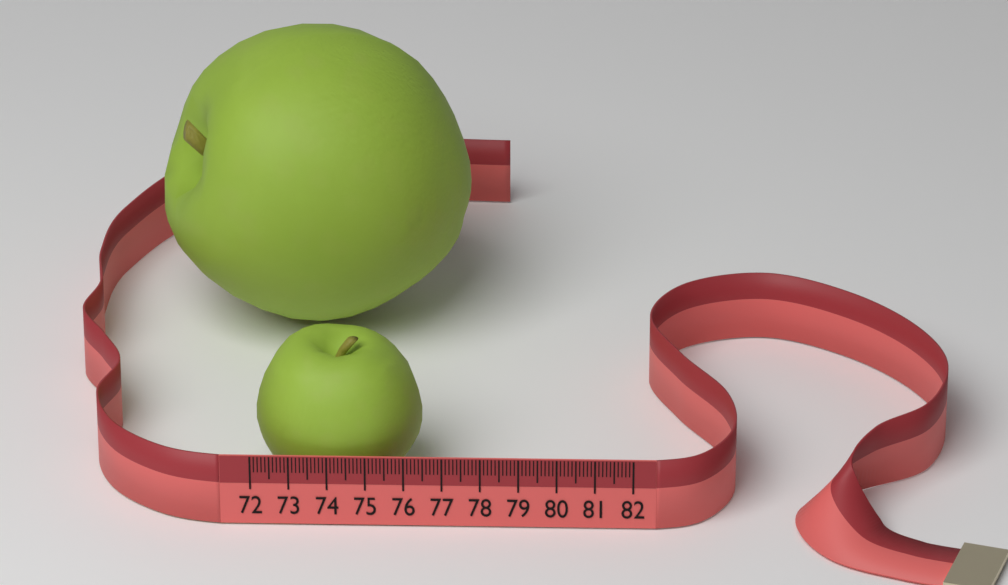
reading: 76.4 (no unit)
